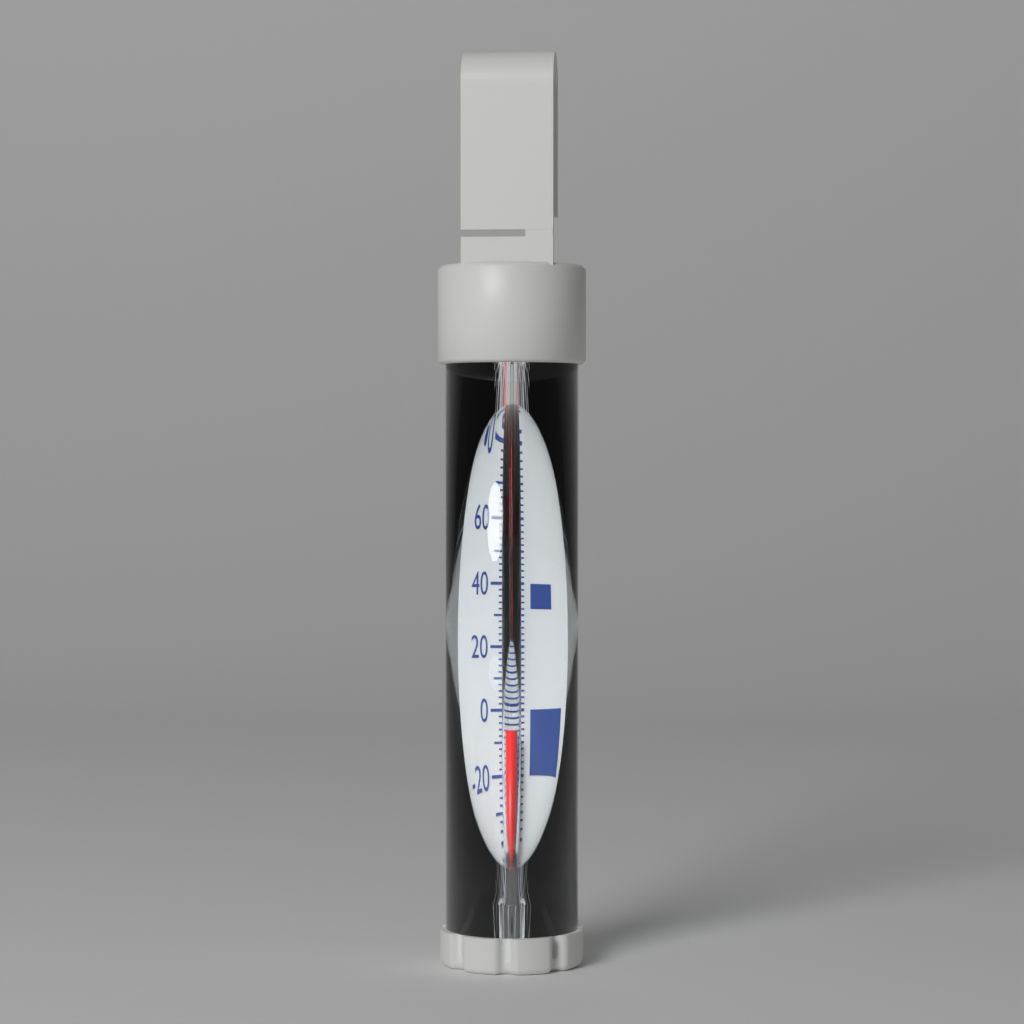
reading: -8 °F
